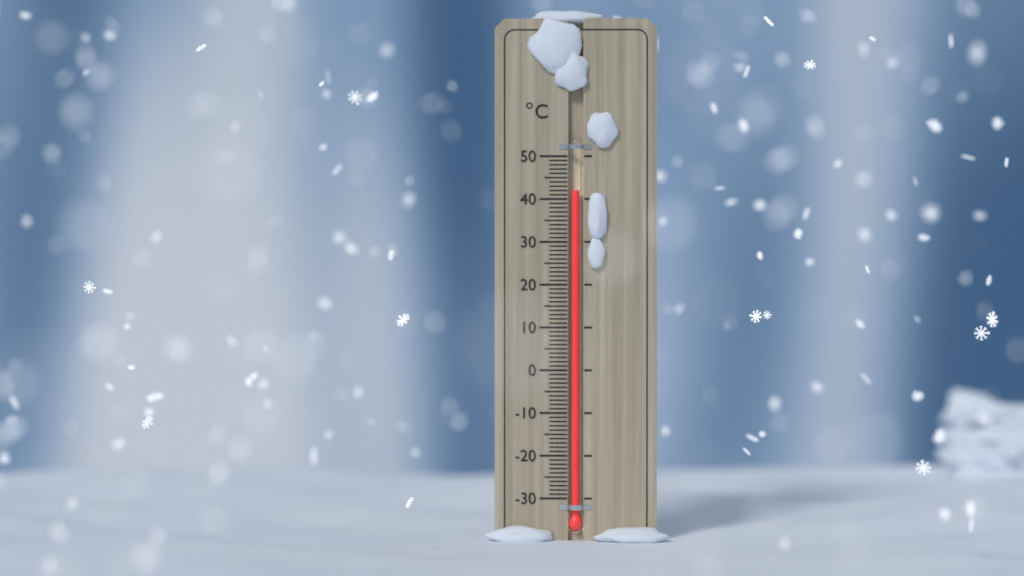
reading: 42 °C
